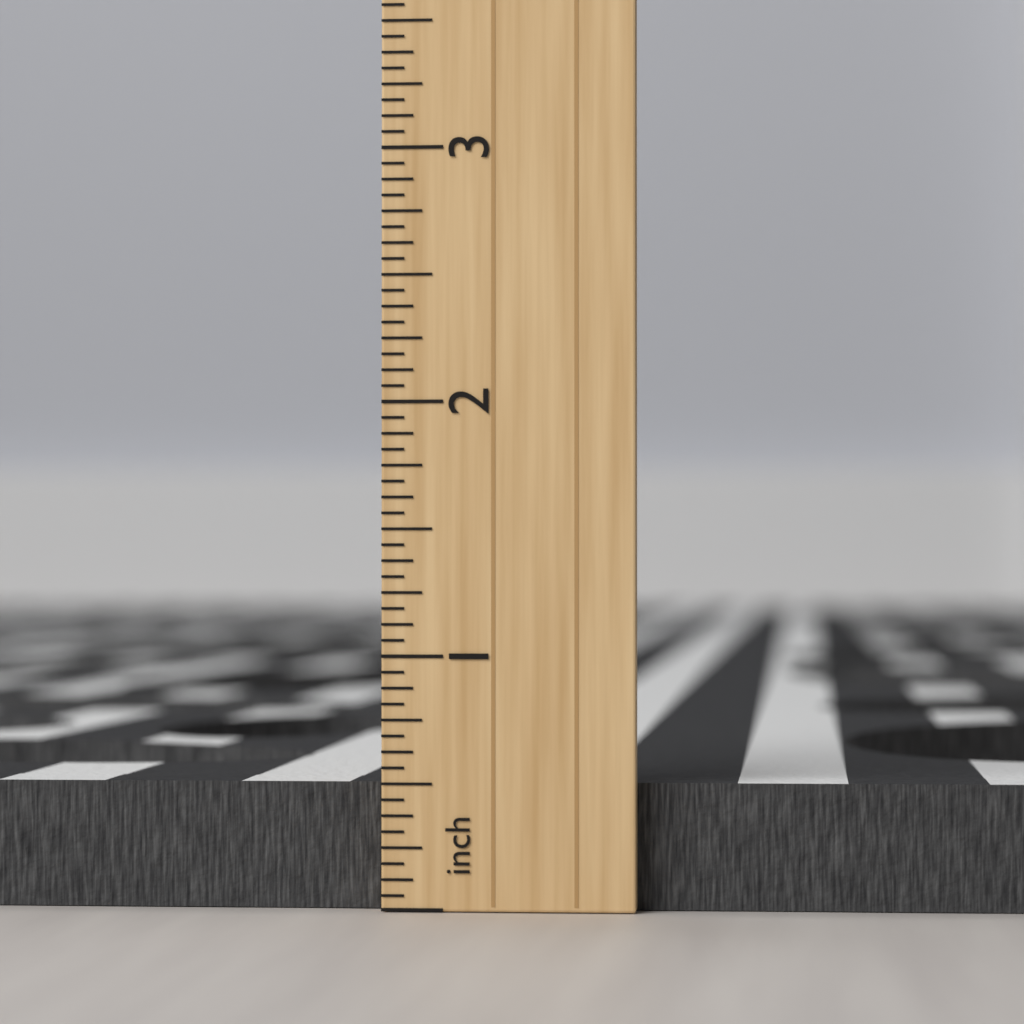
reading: 0.5000 inch
